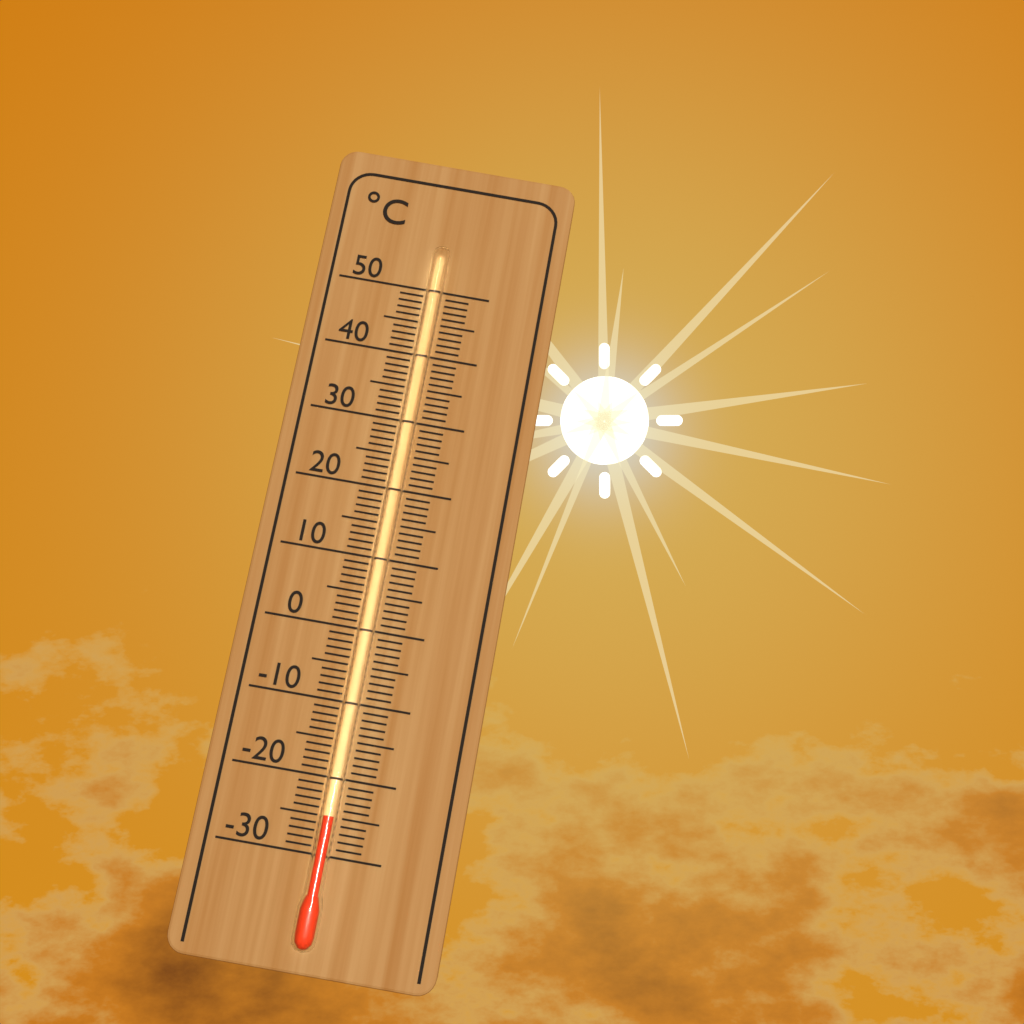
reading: -25 °C
